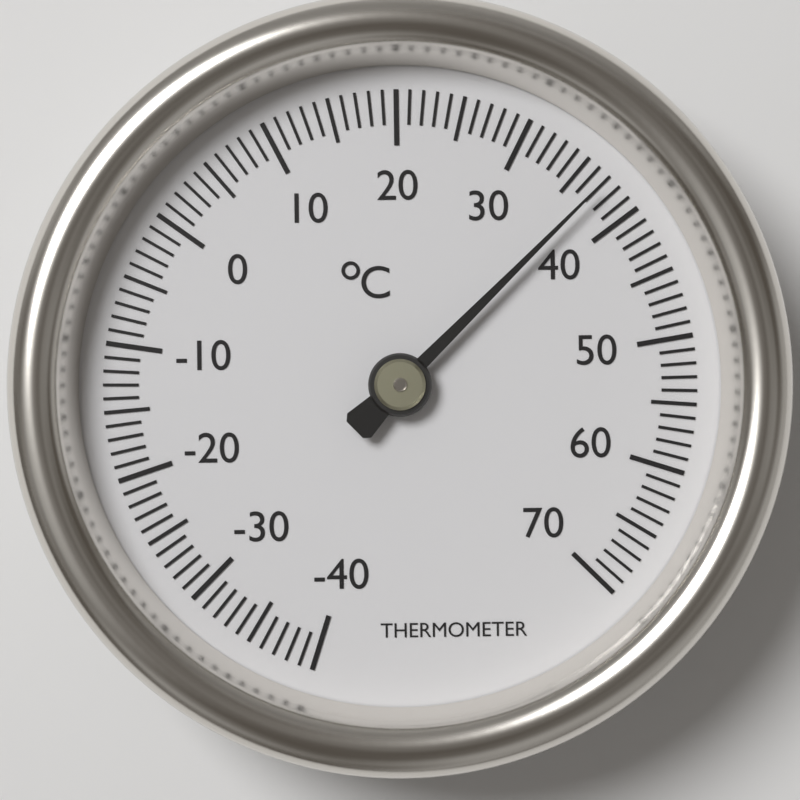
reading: 37 °C
